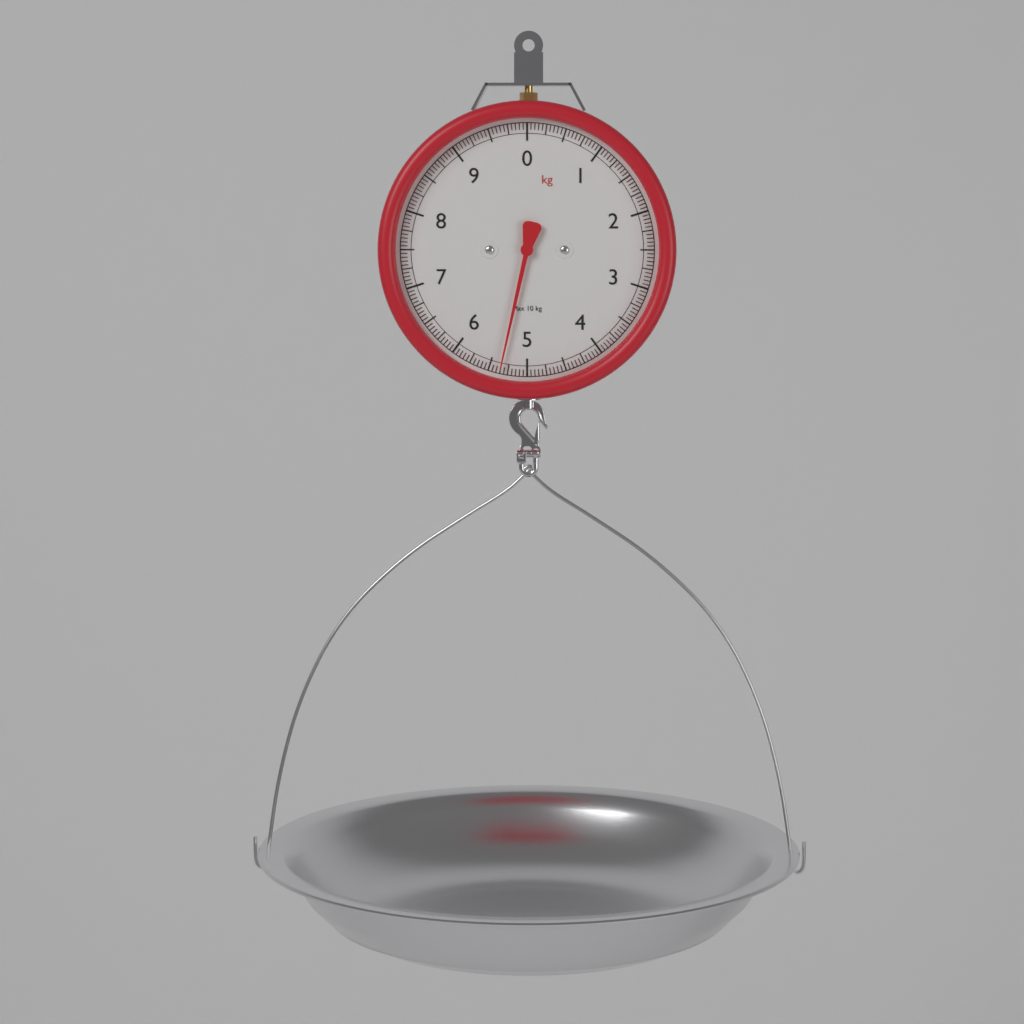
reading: 5.35 kg
